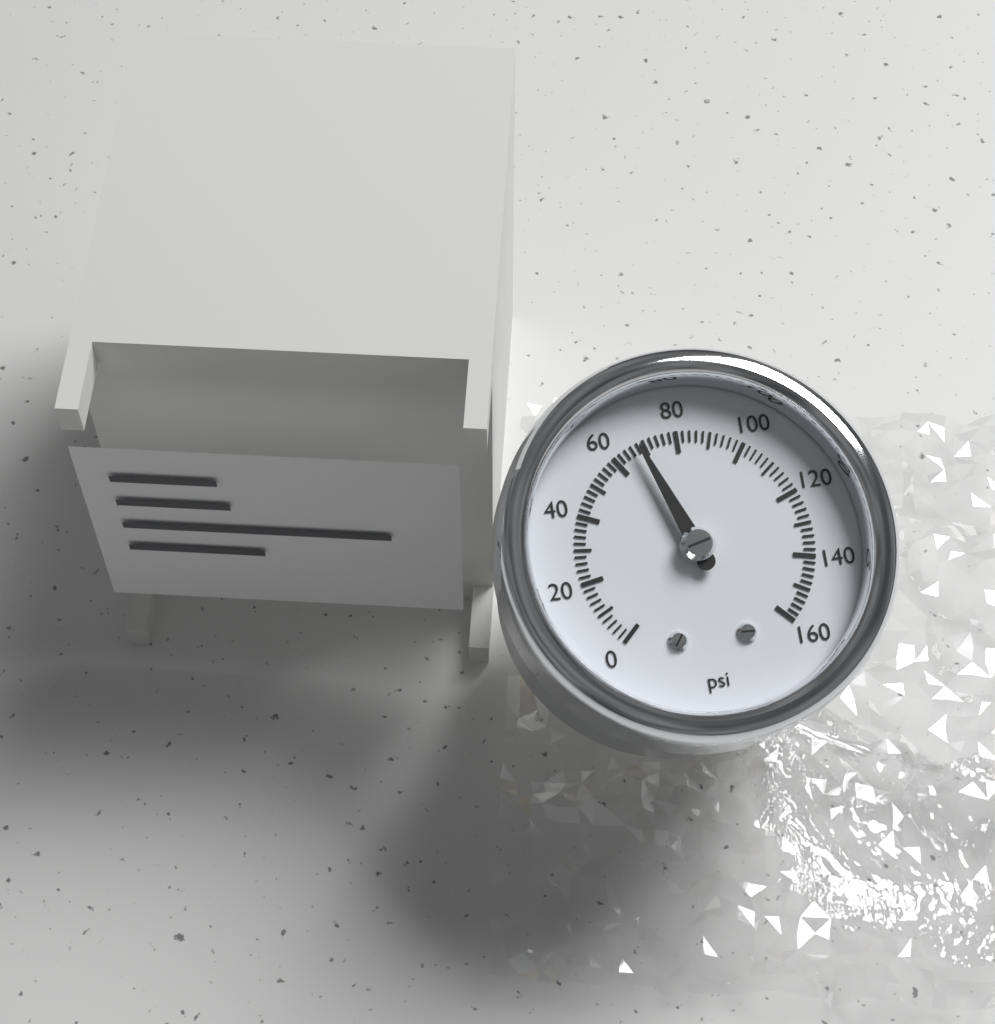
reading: 68 psi
